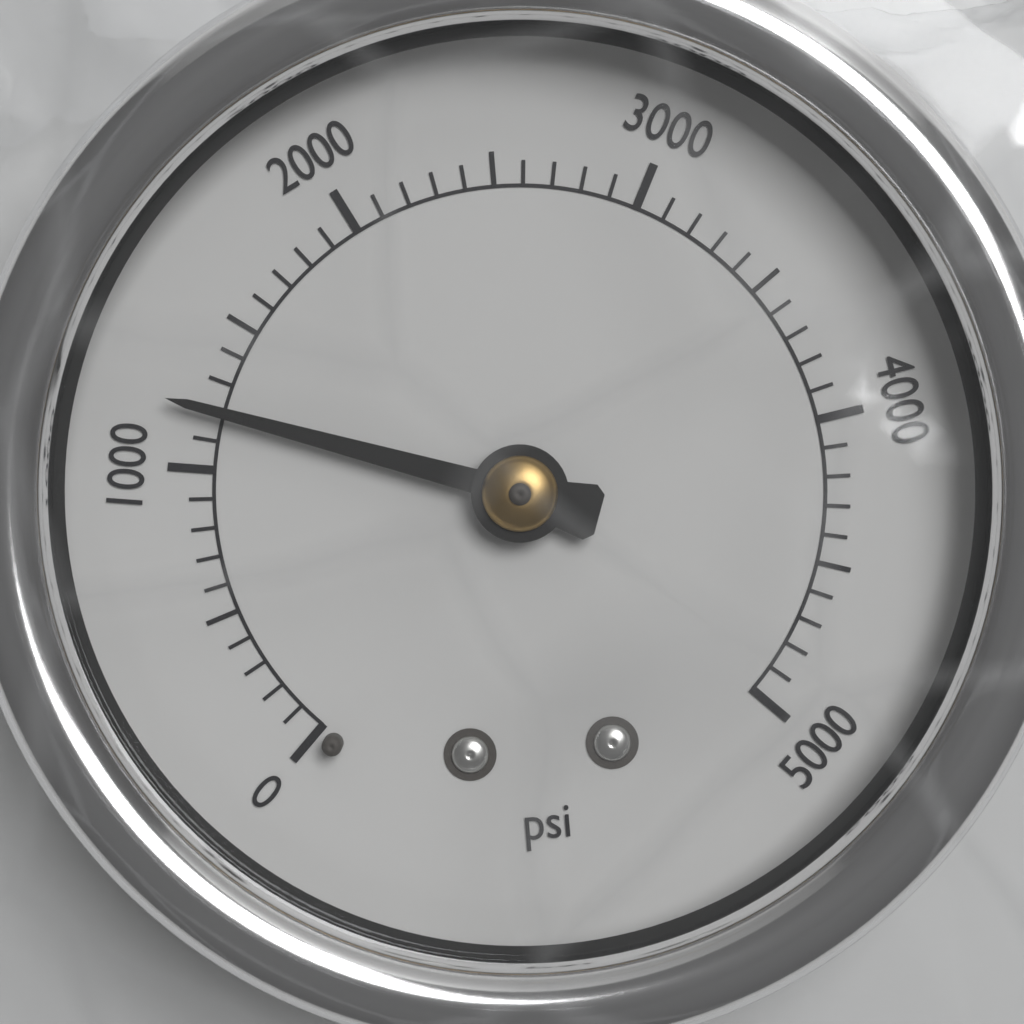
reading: 1200 psi
